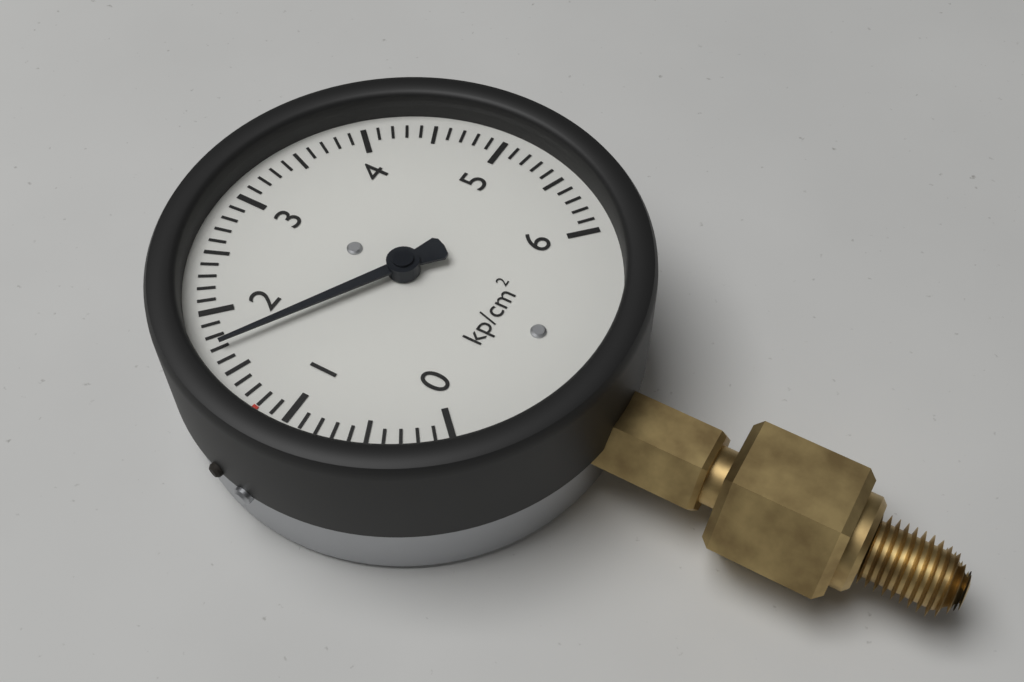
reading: 1.7 kp/cm²
